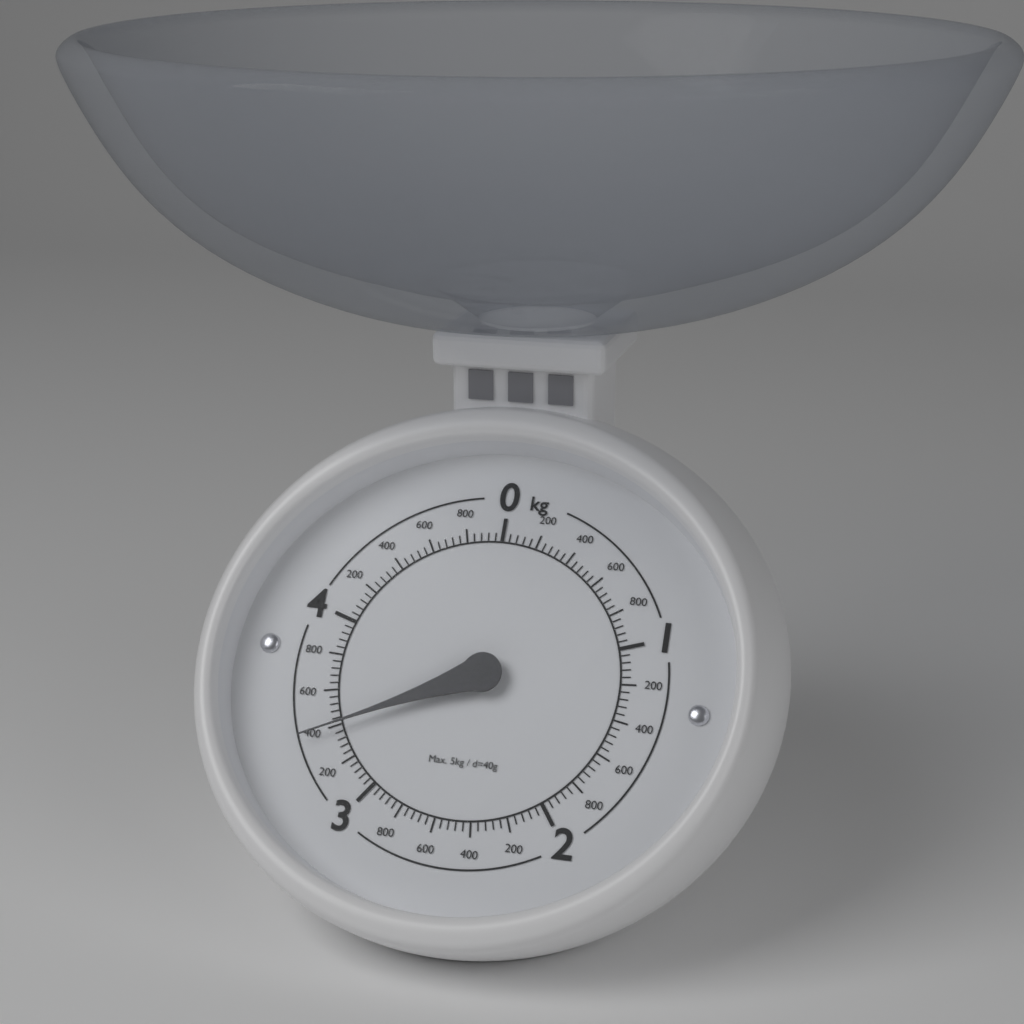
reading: 3.40 kg
